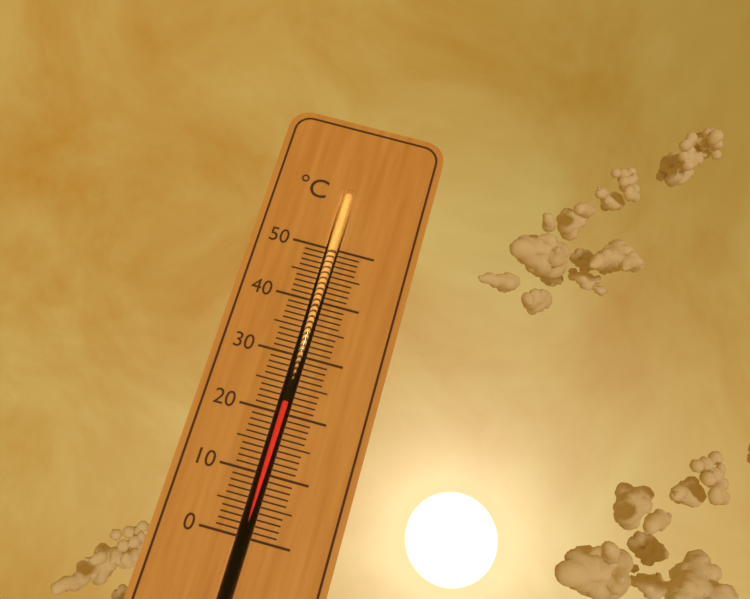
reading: 22 °C
